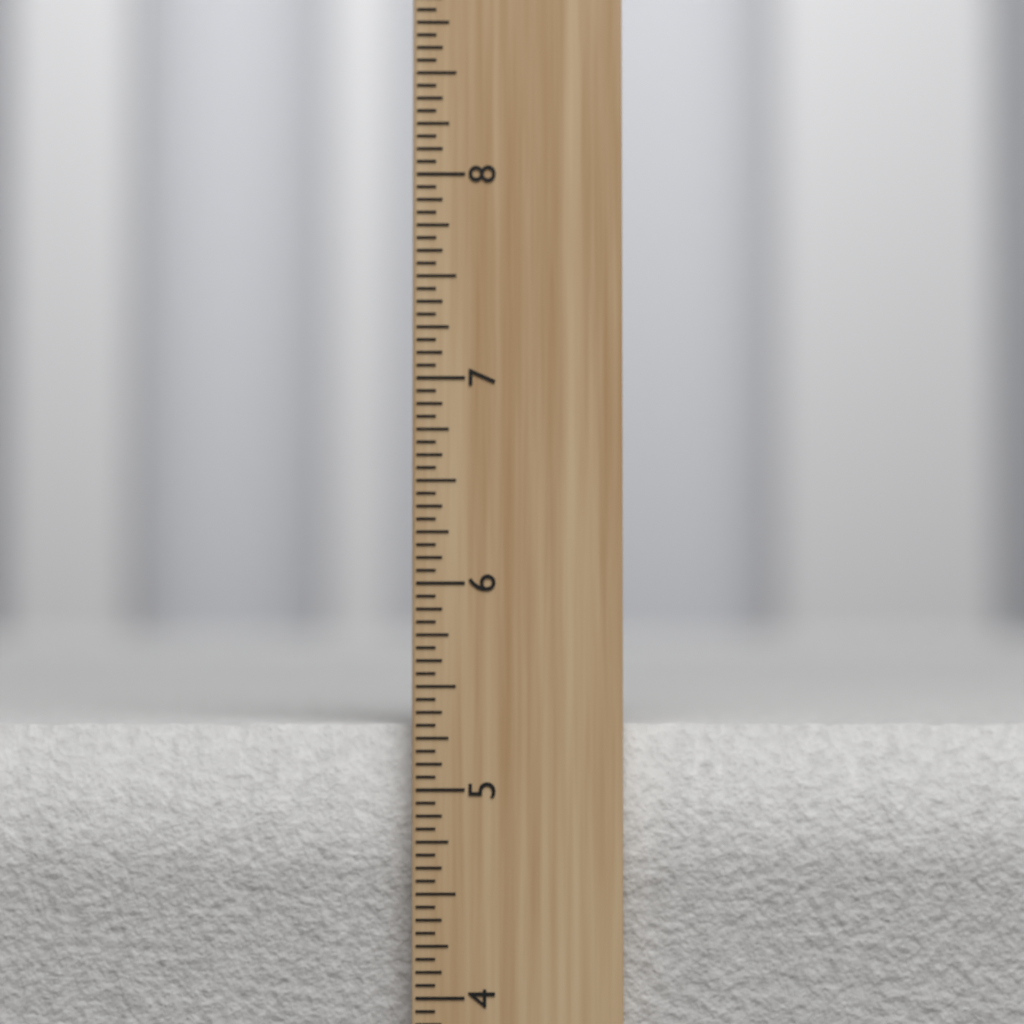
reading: 5.3125 inch
